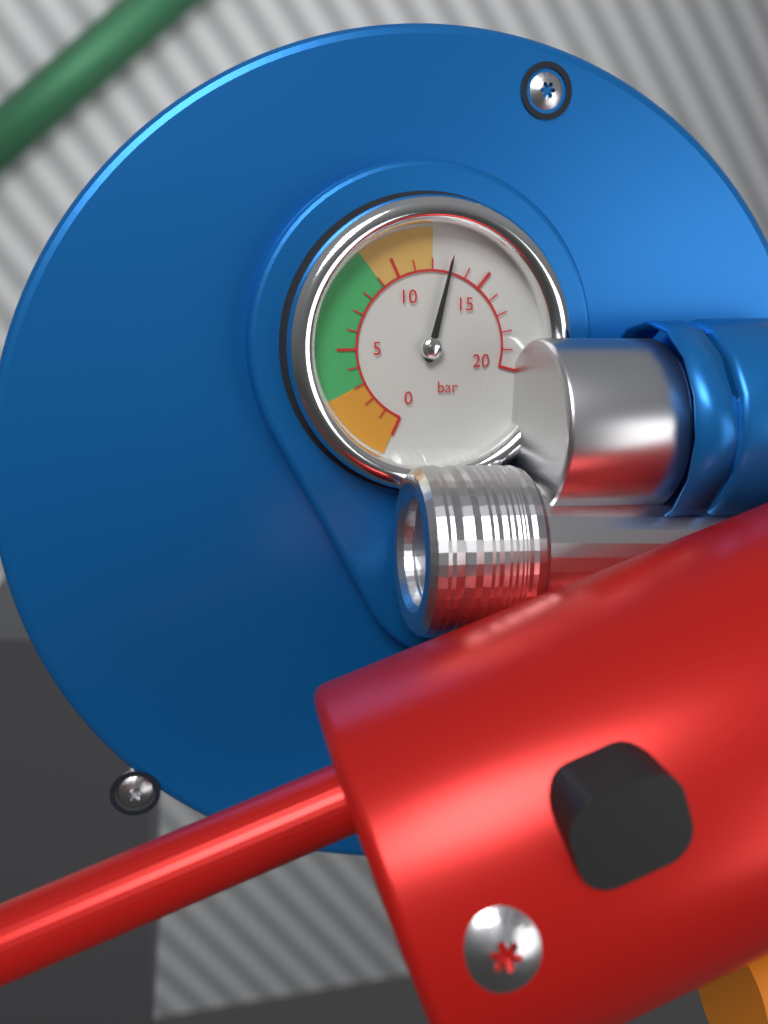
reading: 13 bar
